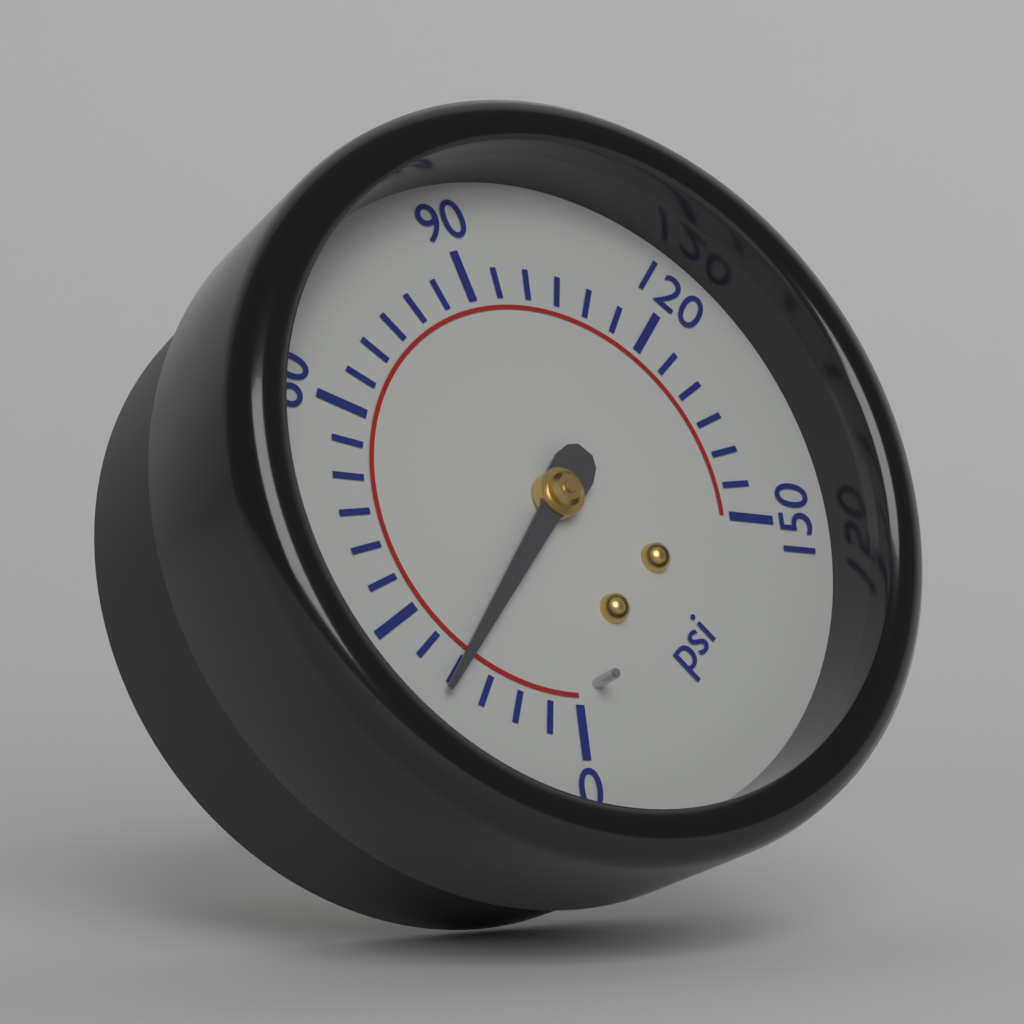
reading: 20 psi
